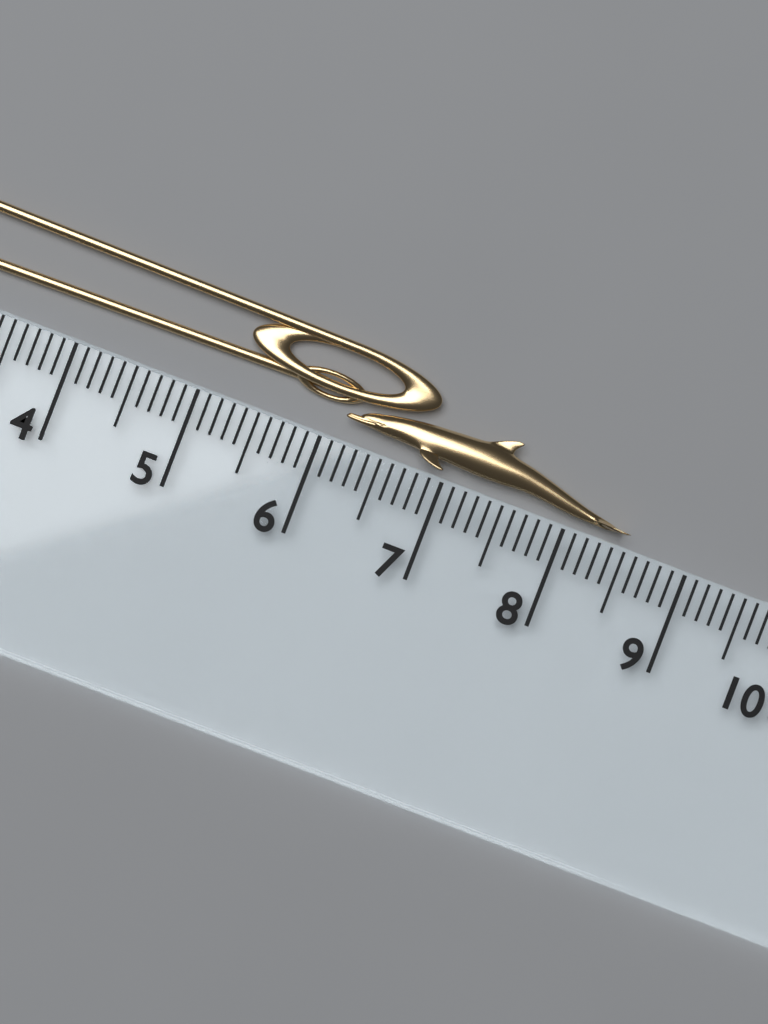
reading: 8.5 cm
